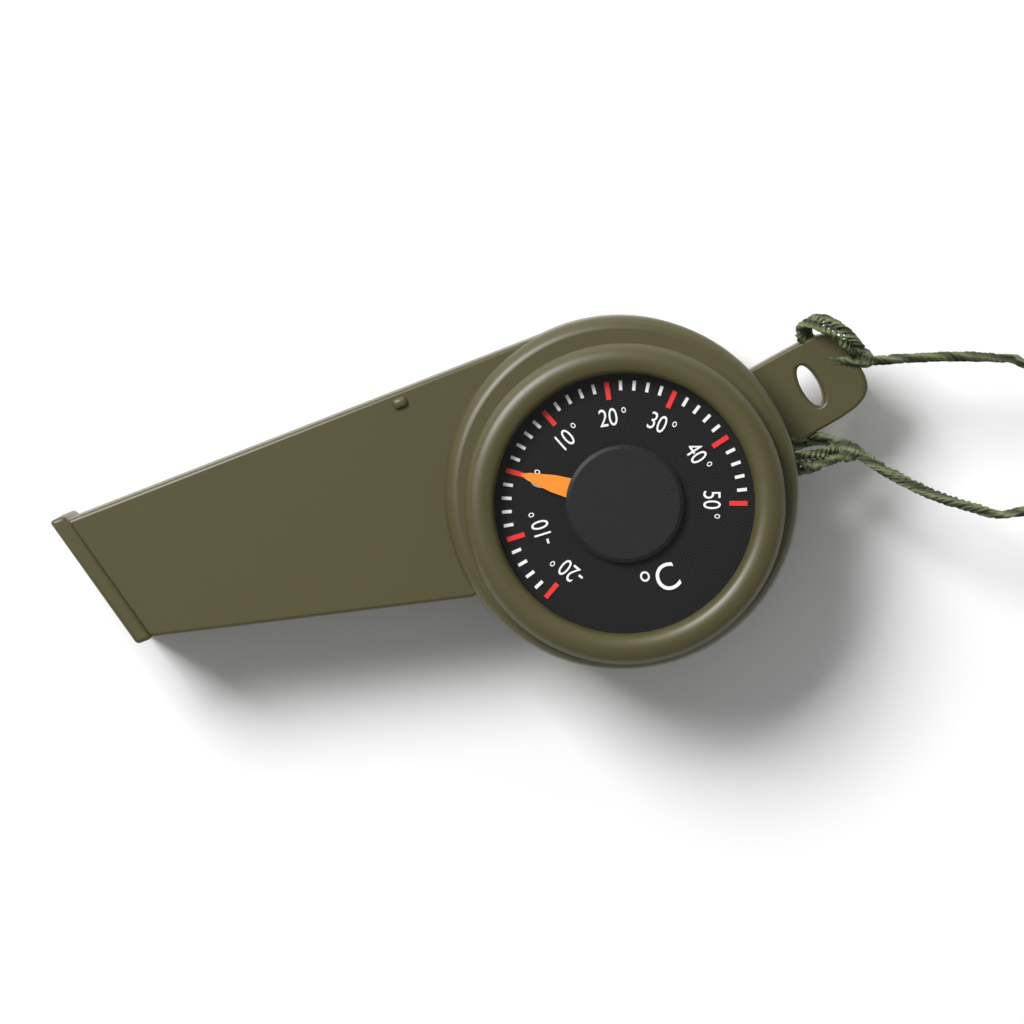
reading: 0 °C
